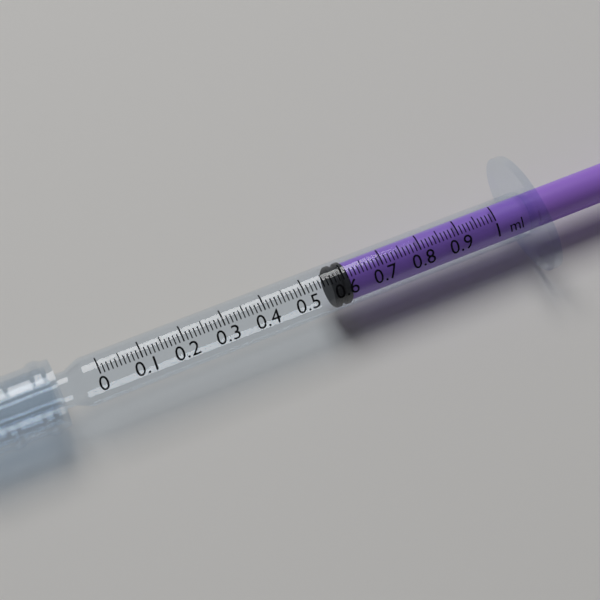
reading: 0.57 ml
